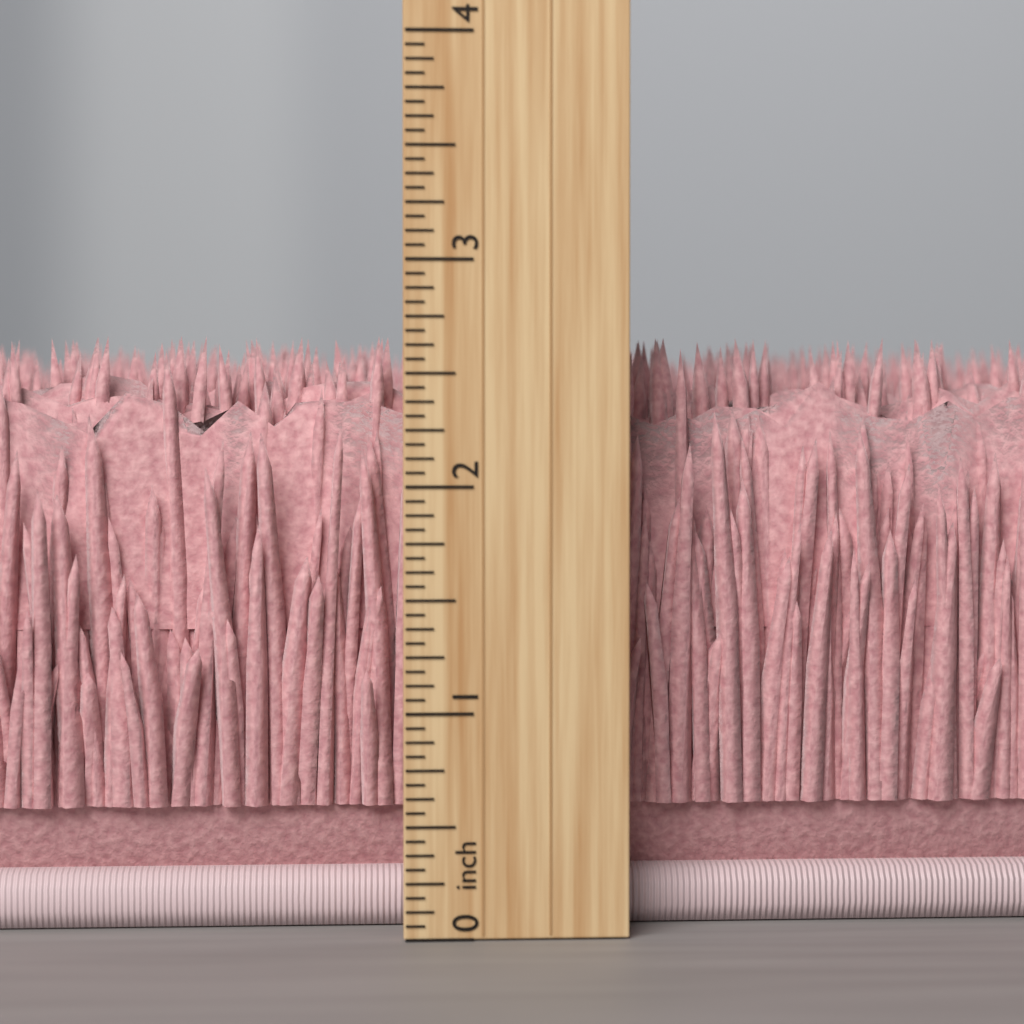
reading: 2.6875 inch
